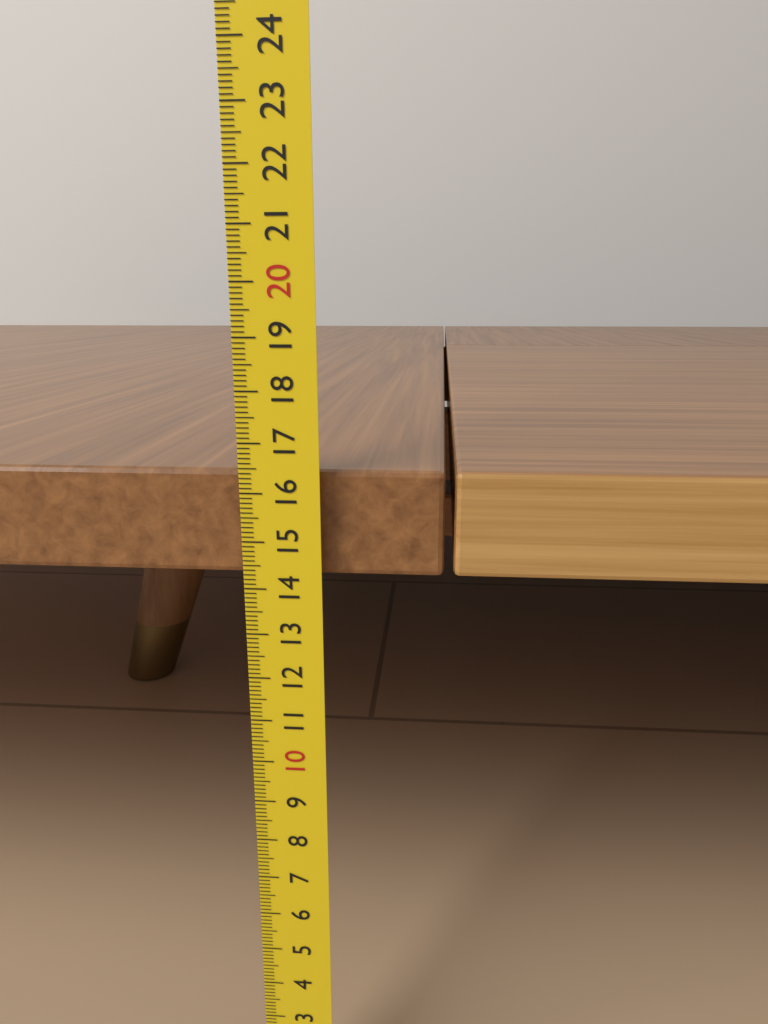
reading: 16.4 cm
